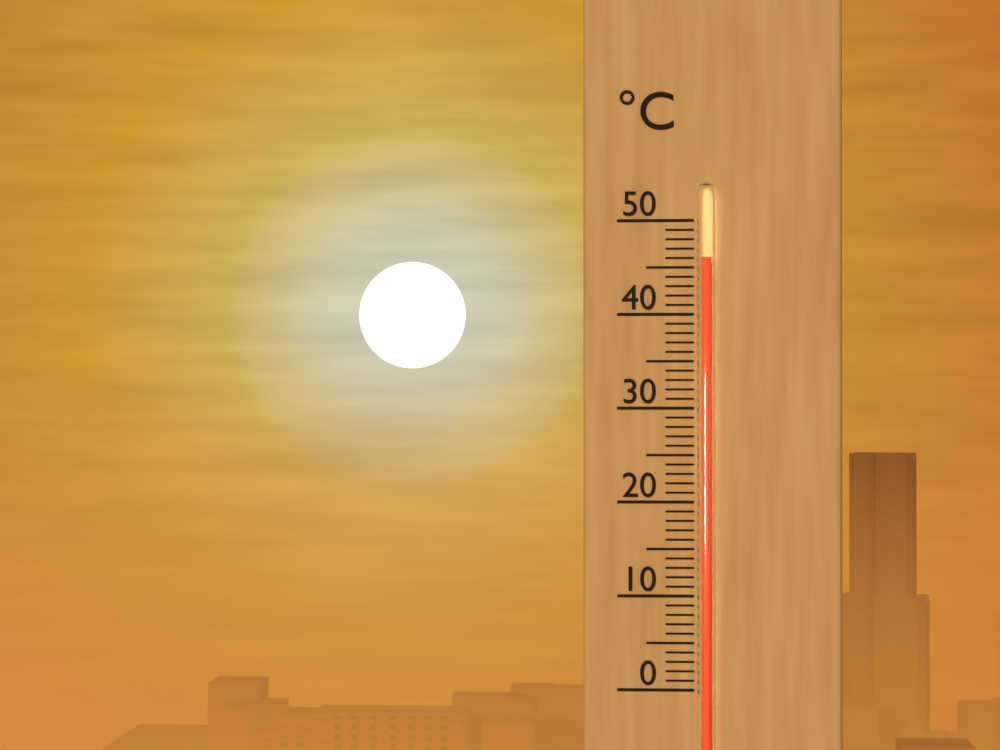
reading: 46 °C
